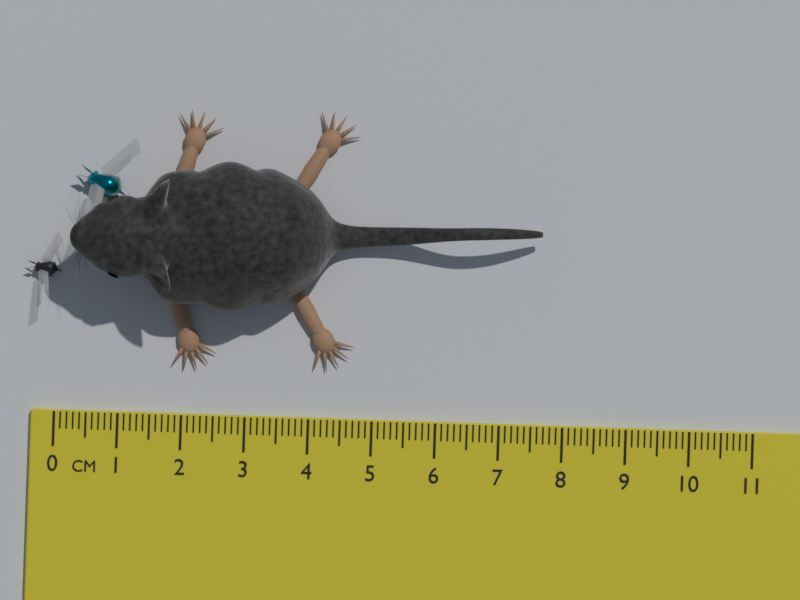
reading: 7.6 cm
